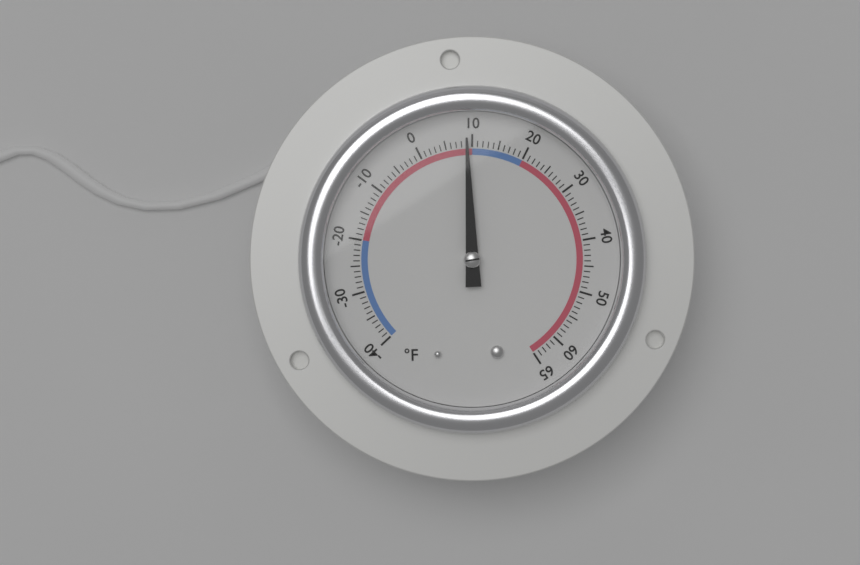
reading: 9 °F
